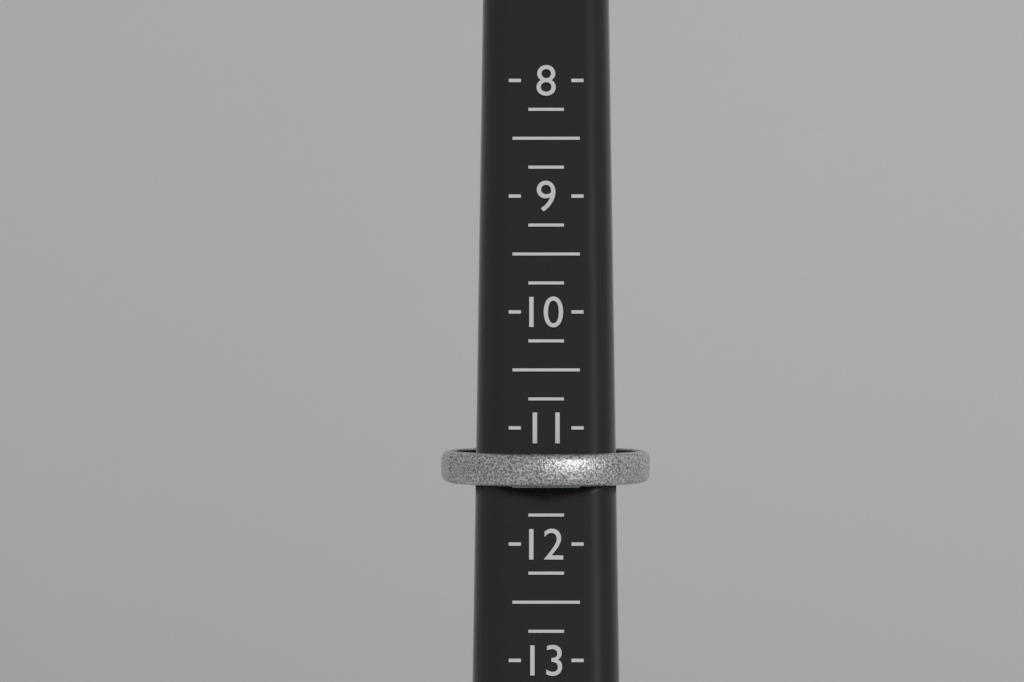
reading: 11.50 (no unit)
